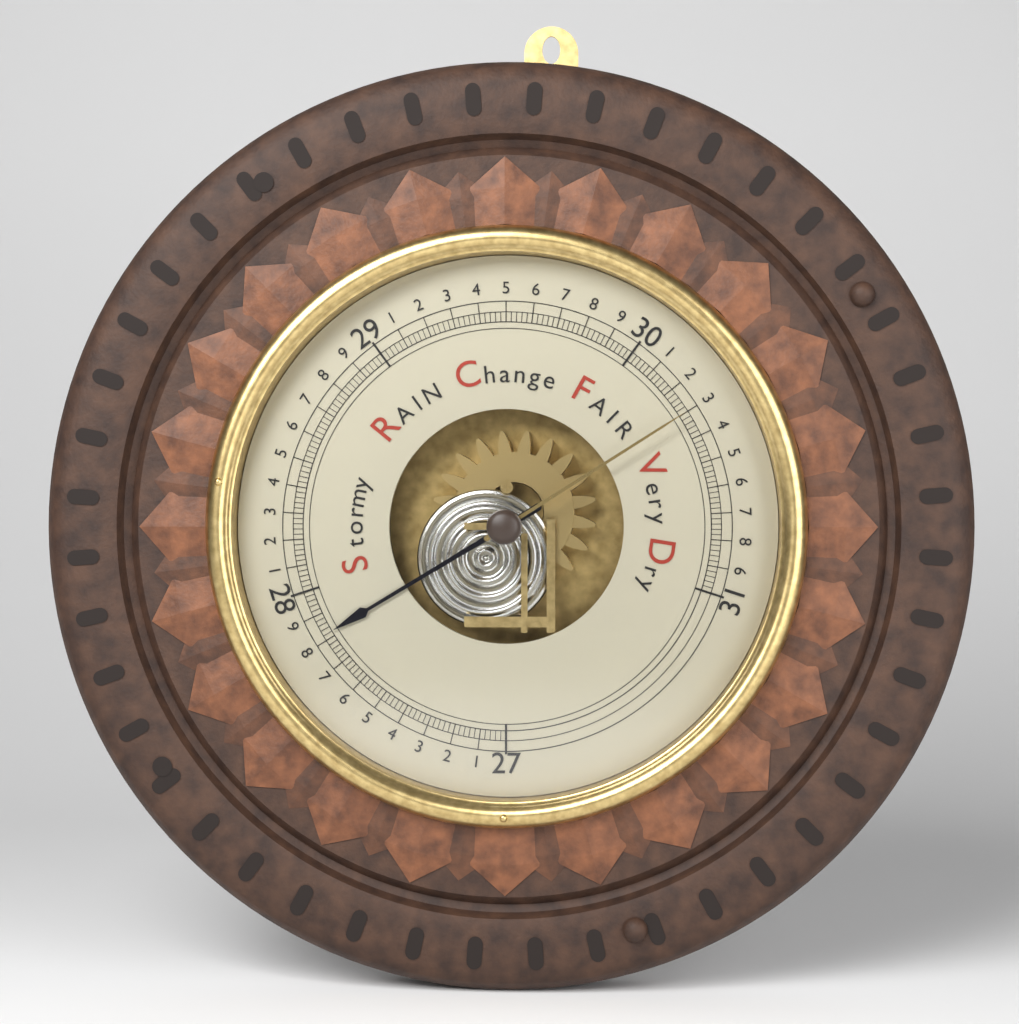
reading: 27.82 inHg
